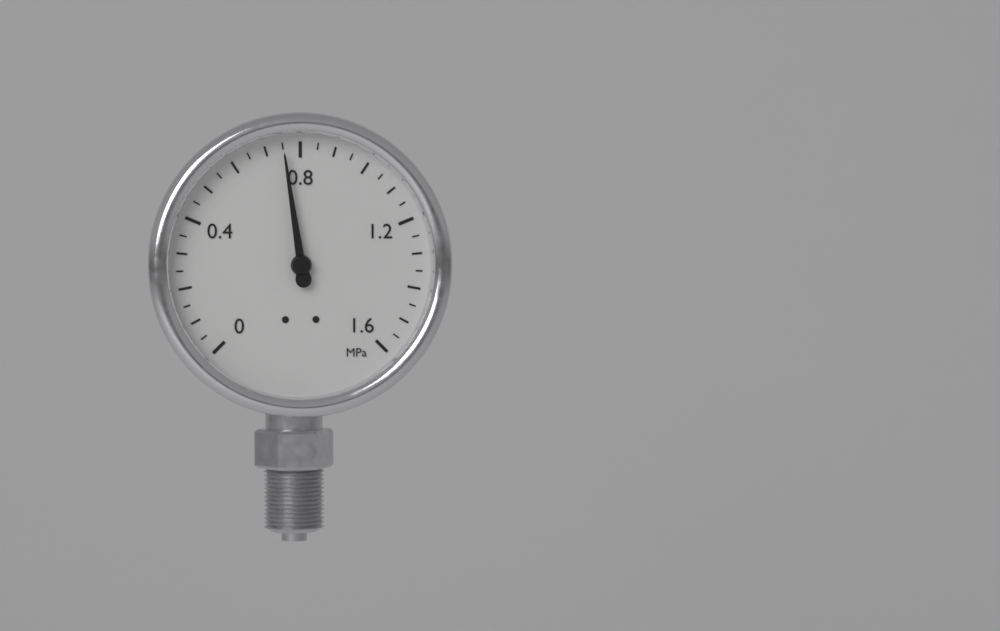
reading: 0.75 MPa
